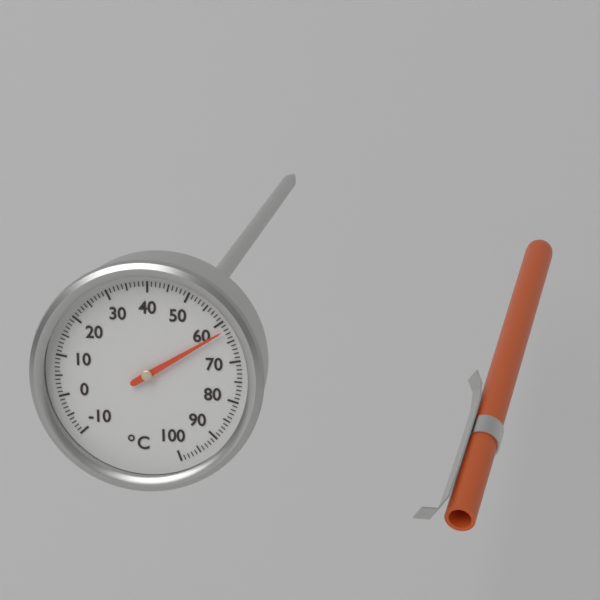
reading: 62 °C
